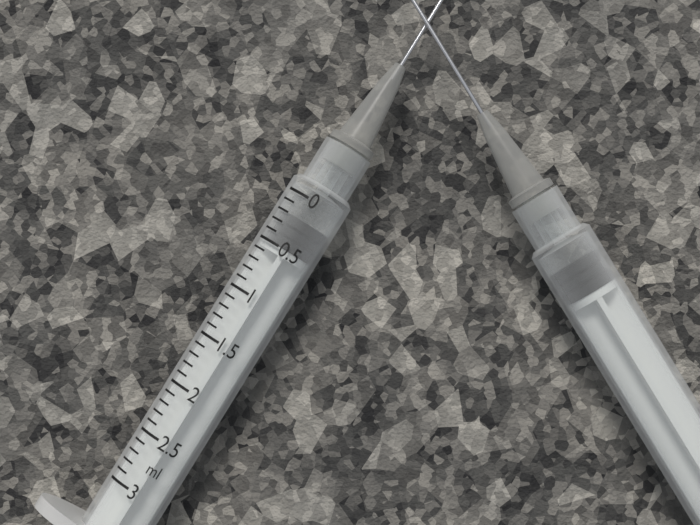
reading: 0.2 ml
